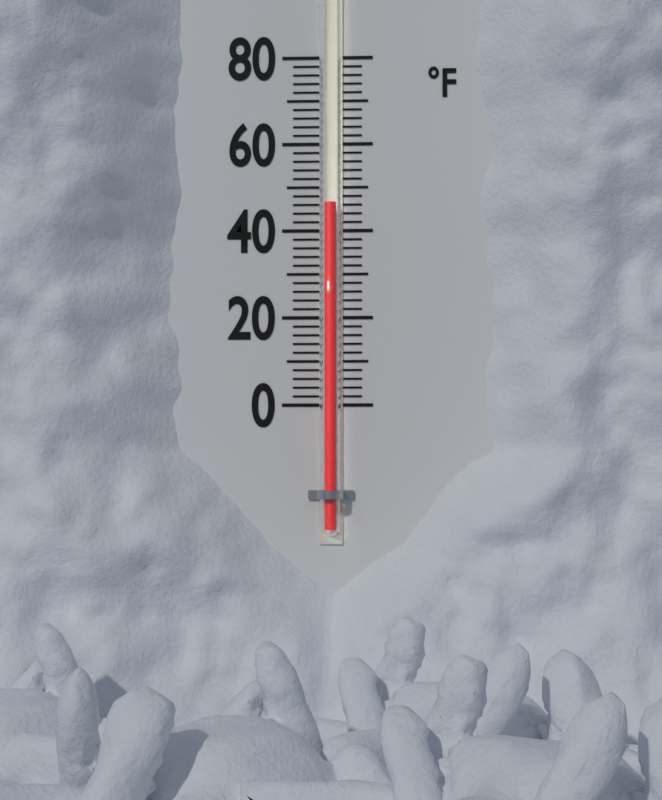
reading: 46 °F
